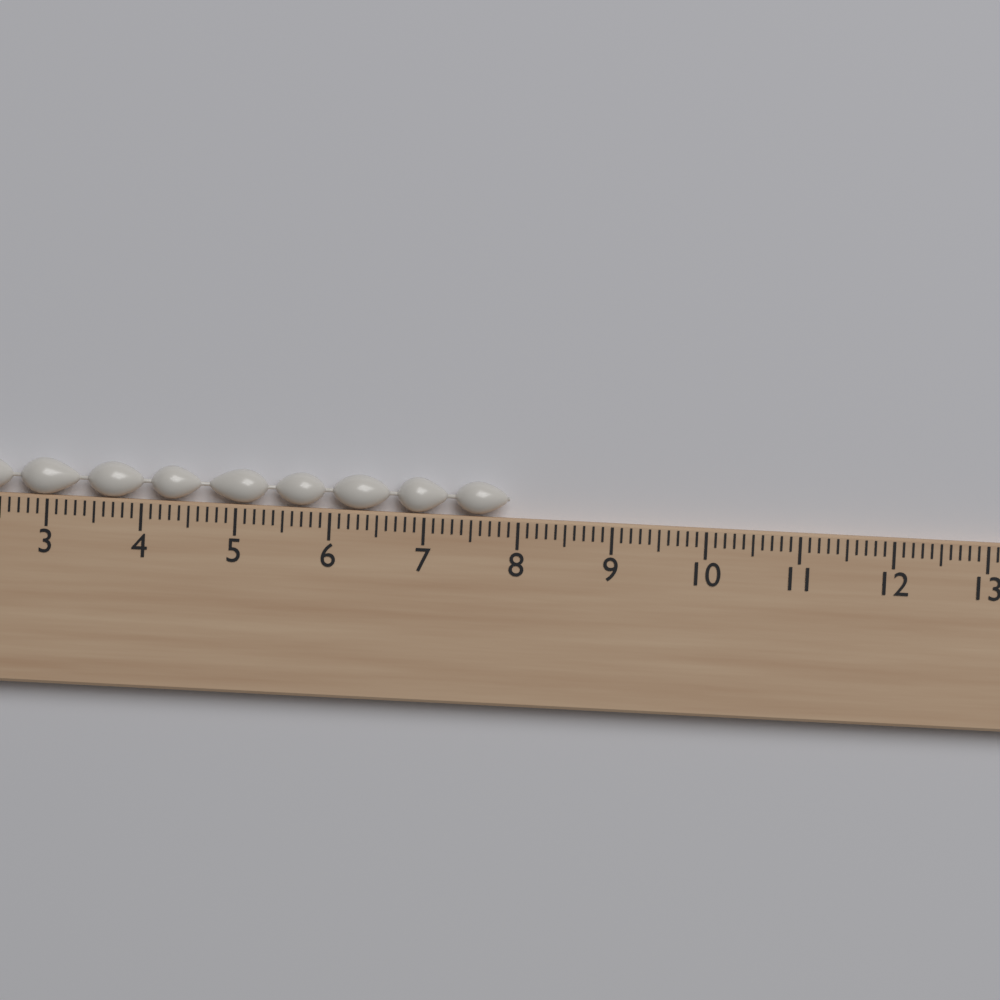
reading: 7.9 cm
